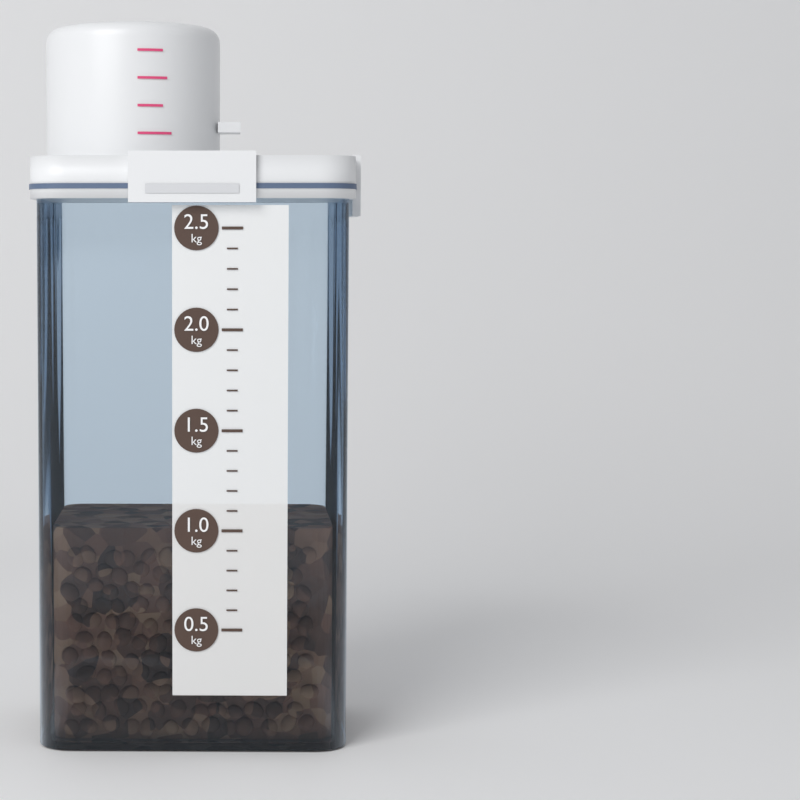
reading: 1.0 kg
